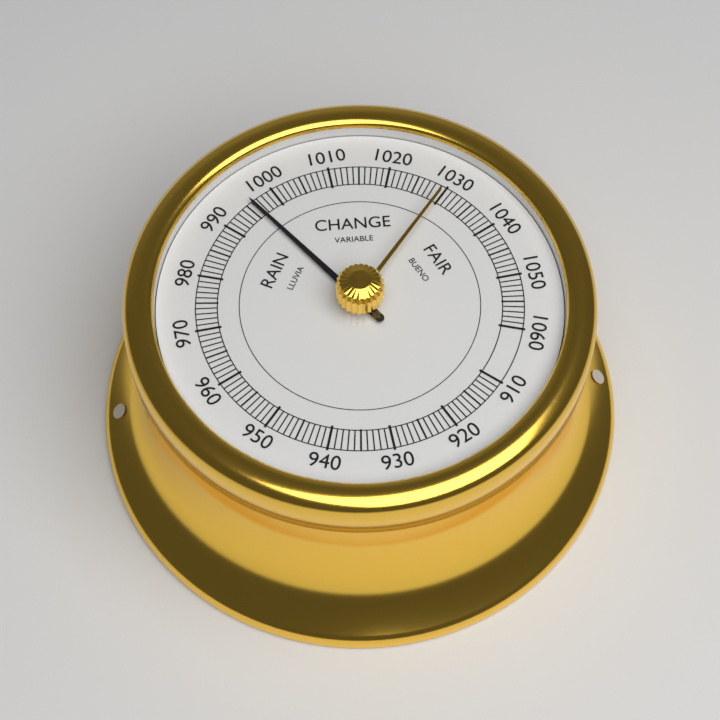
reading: 996 (no unit)
